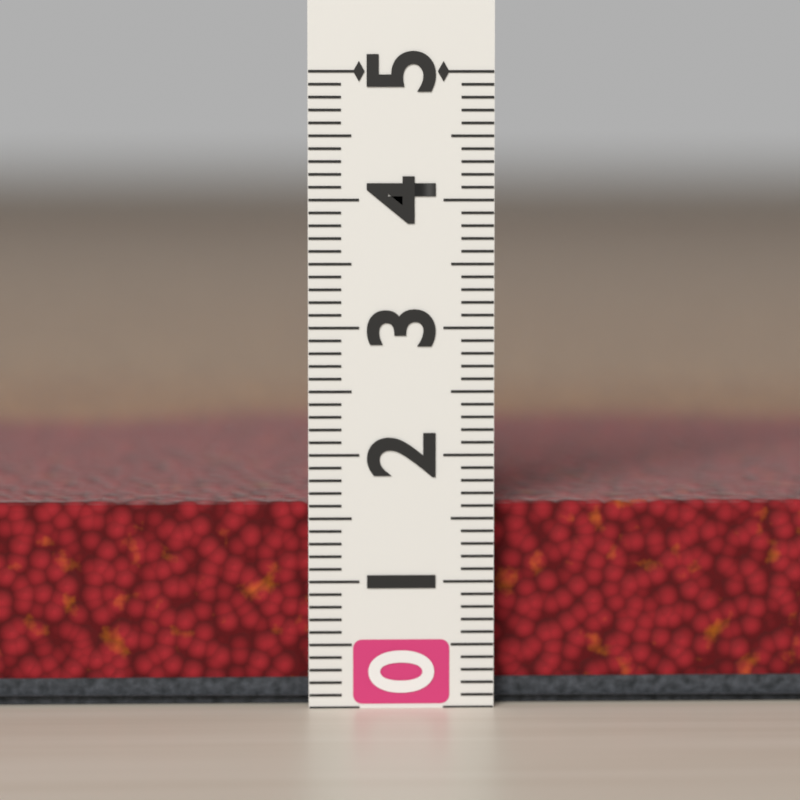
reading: 1.6 (no unit)
